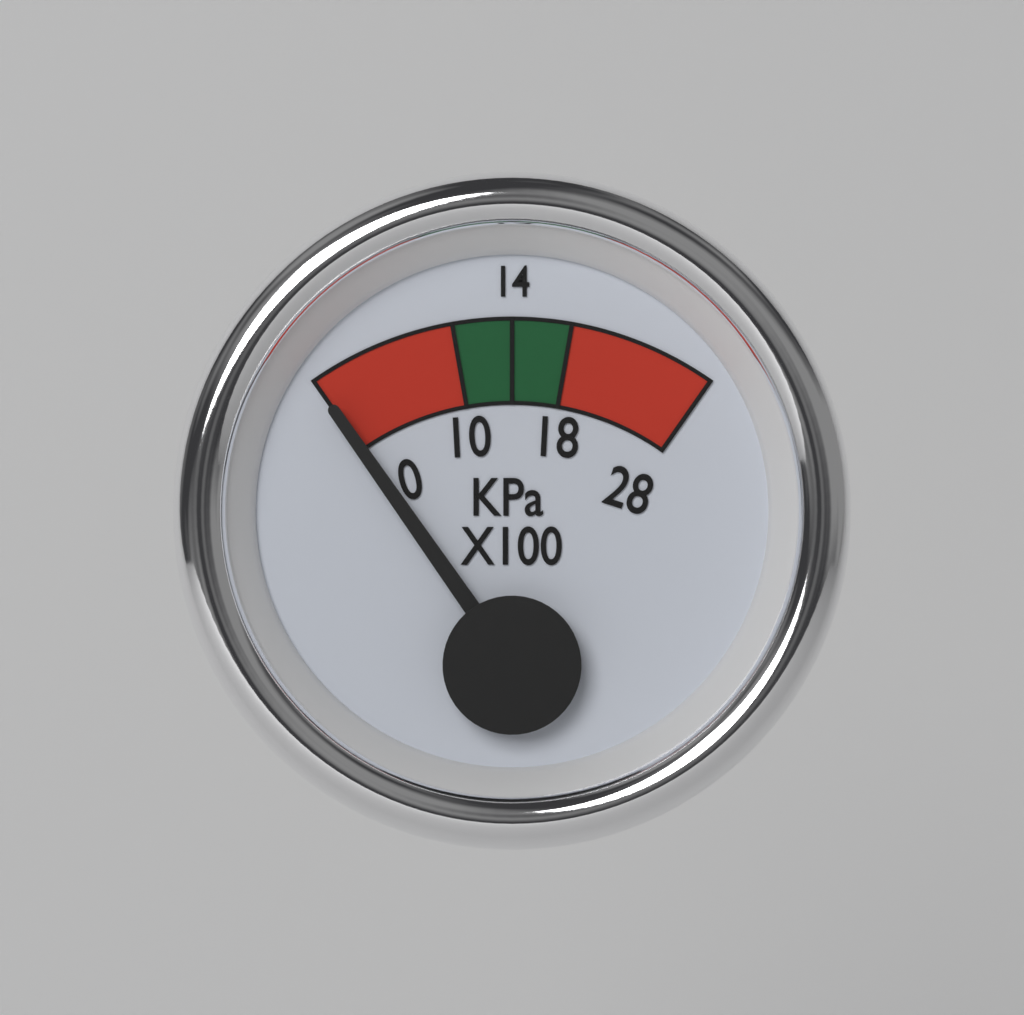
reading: 0 KPa
